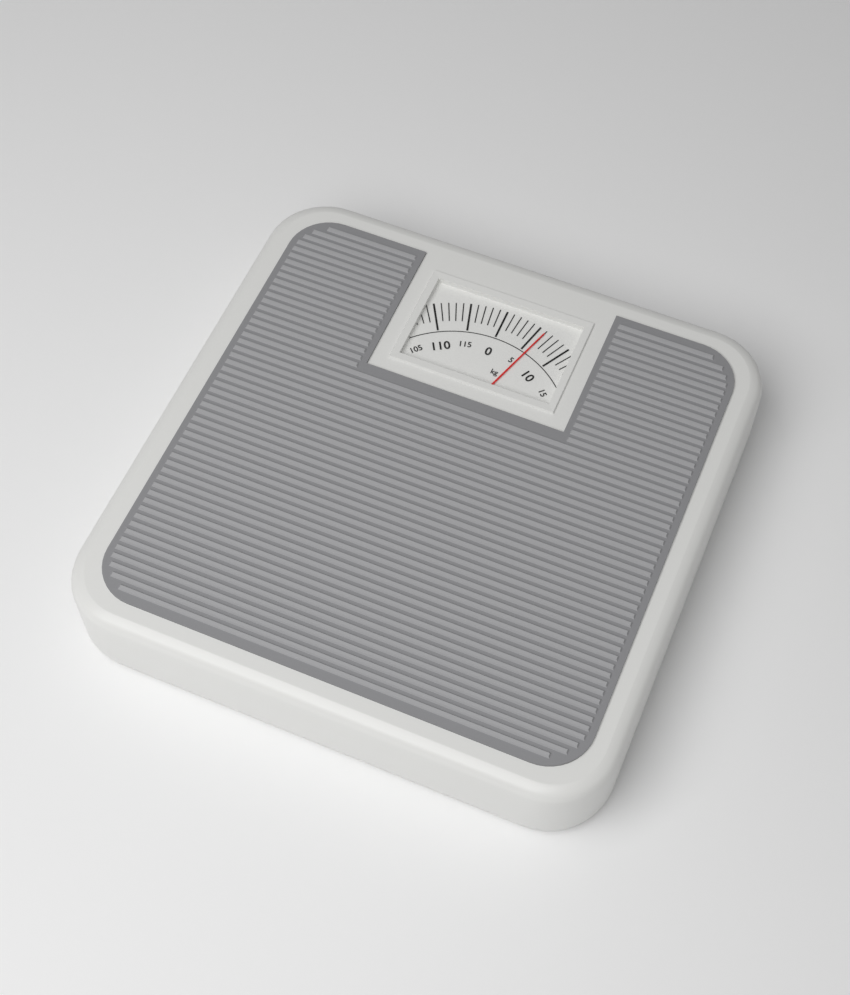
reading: 6 kg
